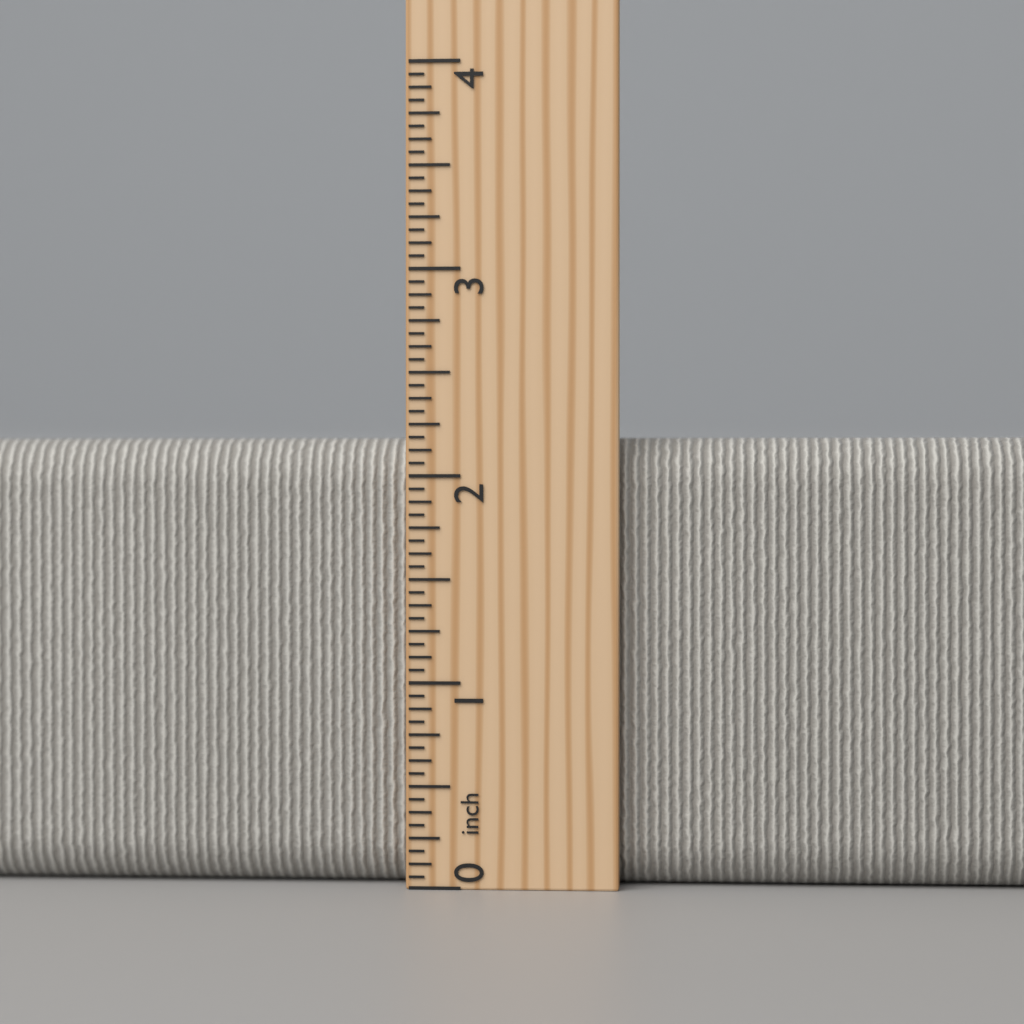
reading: 2.1875 inch
